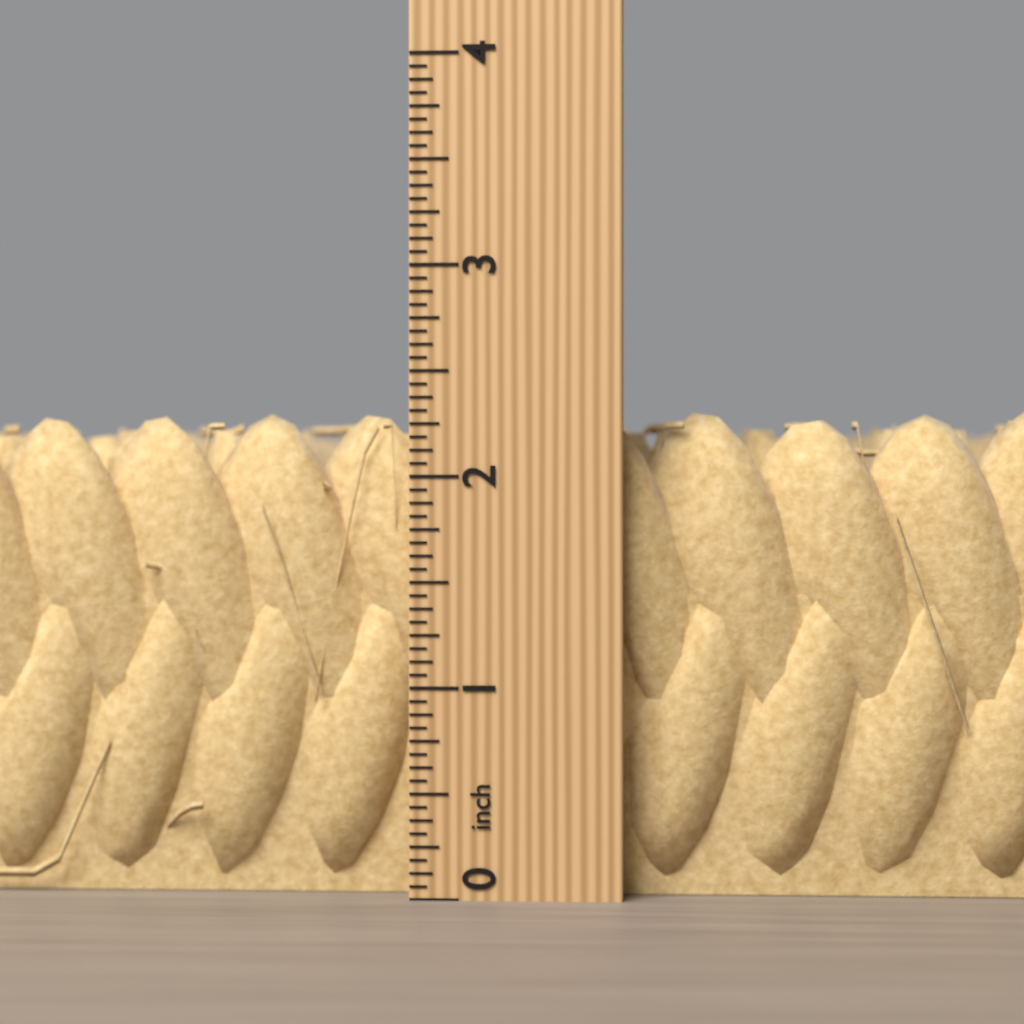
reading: 2.3125 inch
